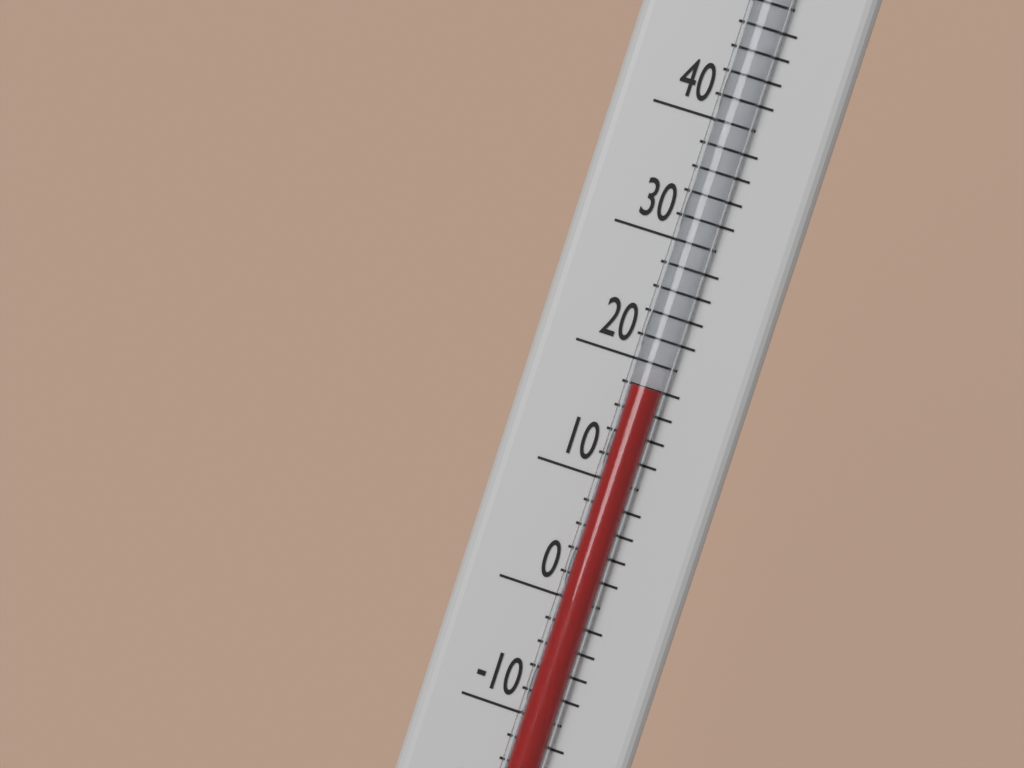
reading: 18 °F
